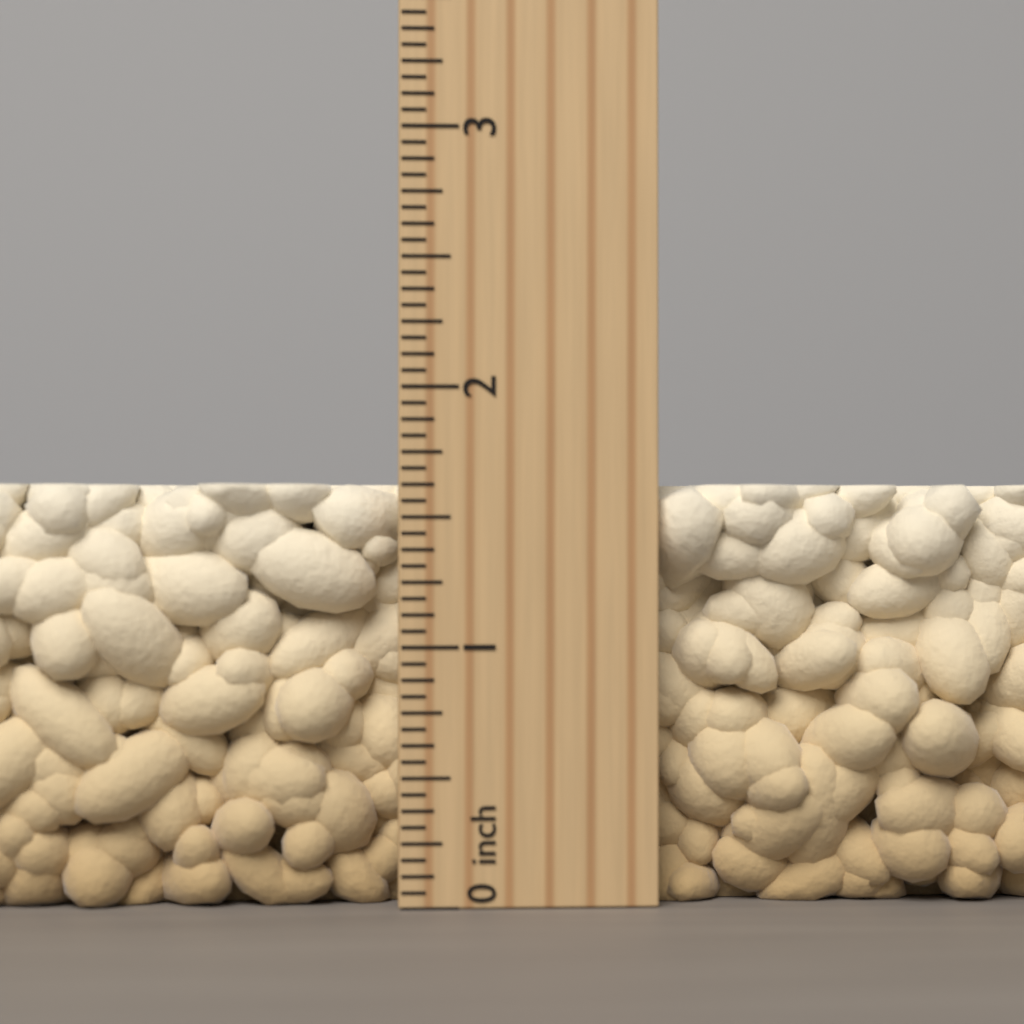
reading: 1.6250 inch
